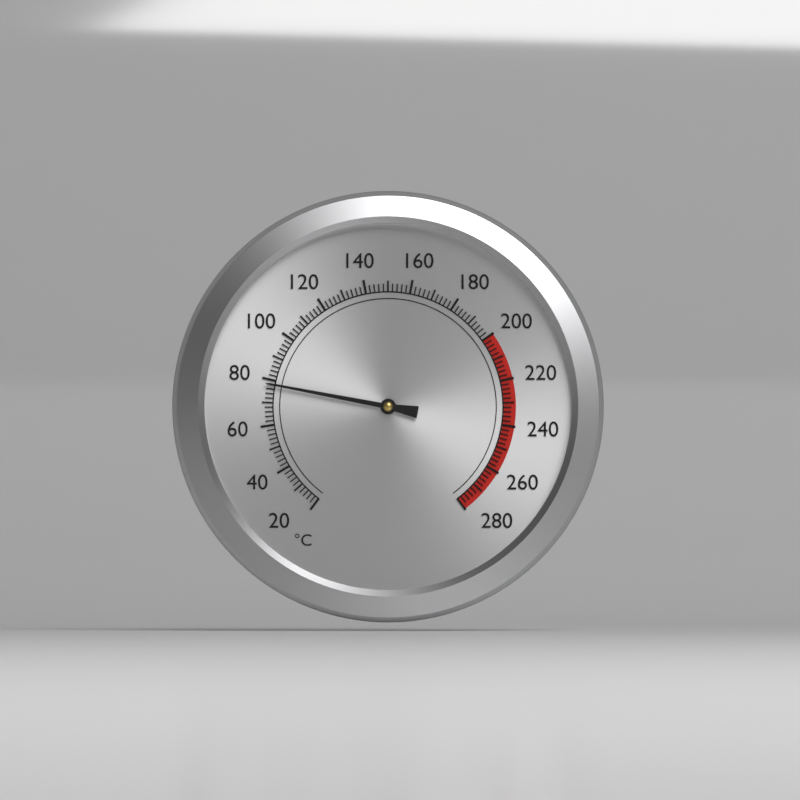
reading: 78 °C
